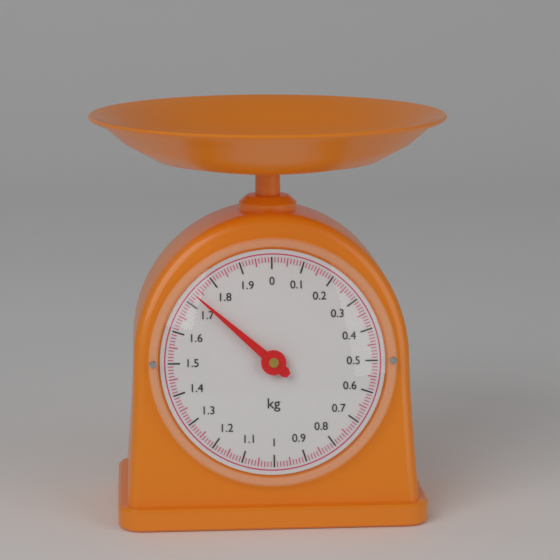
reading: 1.73 kg
